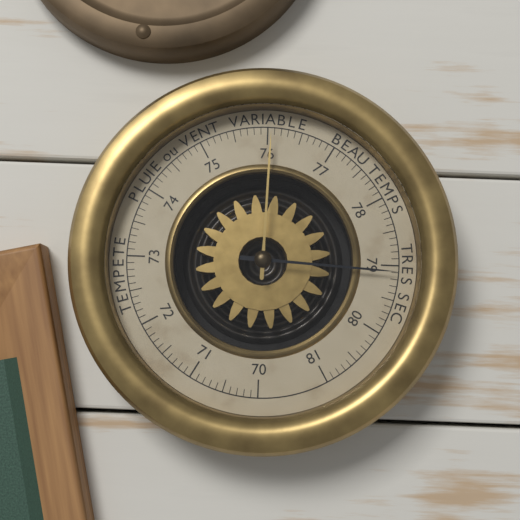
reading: 79.1 (no unit)
